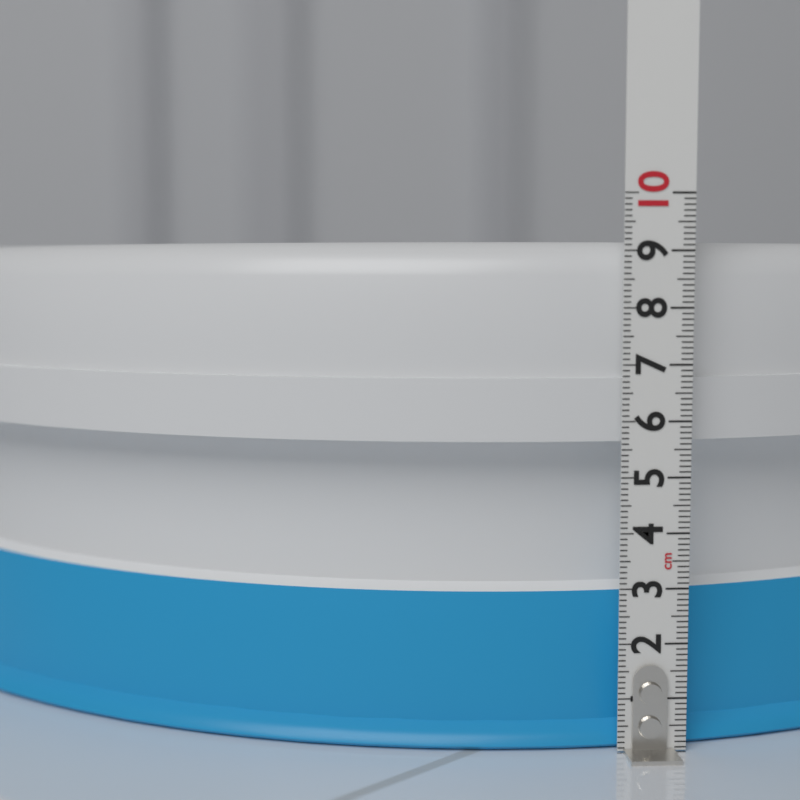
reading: 9.2 cm
